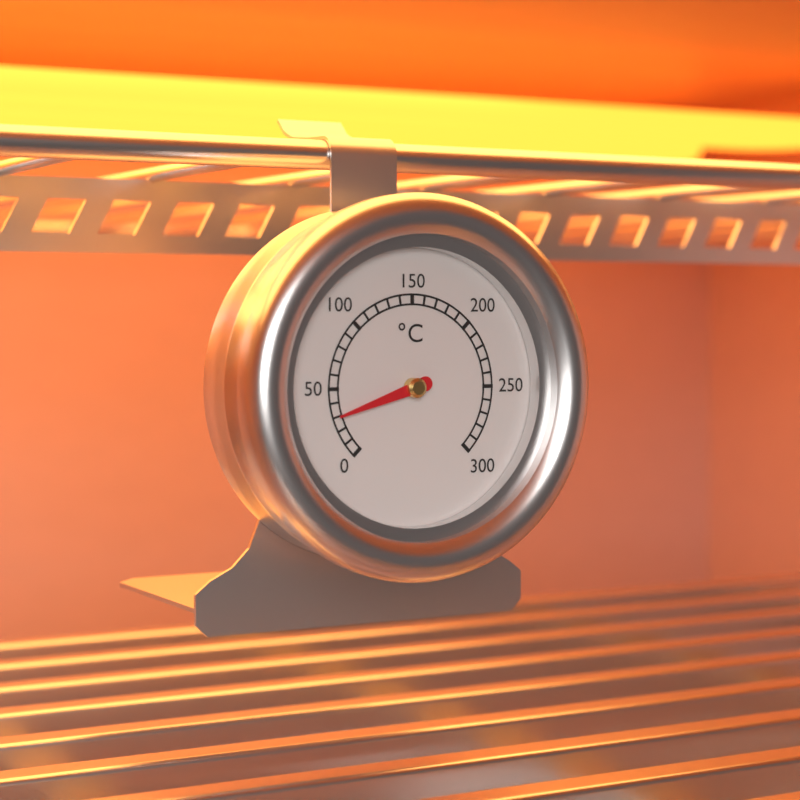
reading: 30 °C
